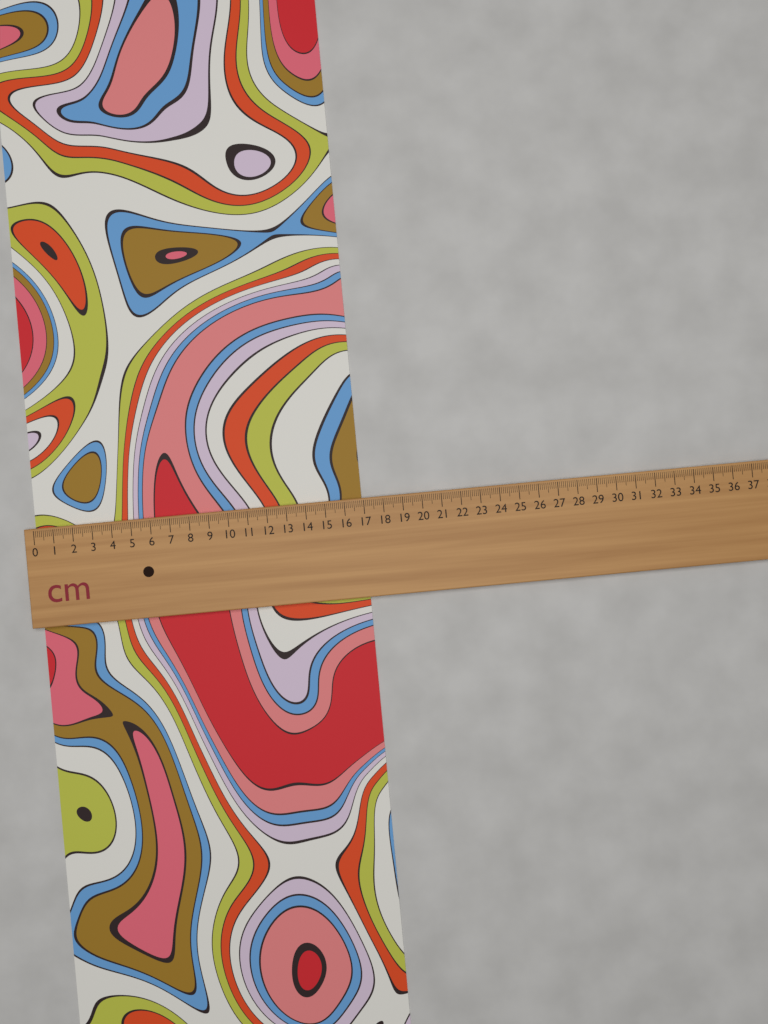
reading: 16.9 cm
